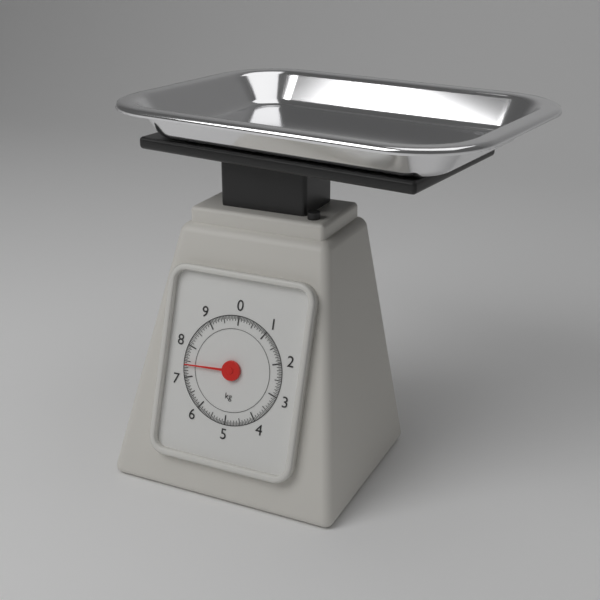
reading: 7.40 kg
